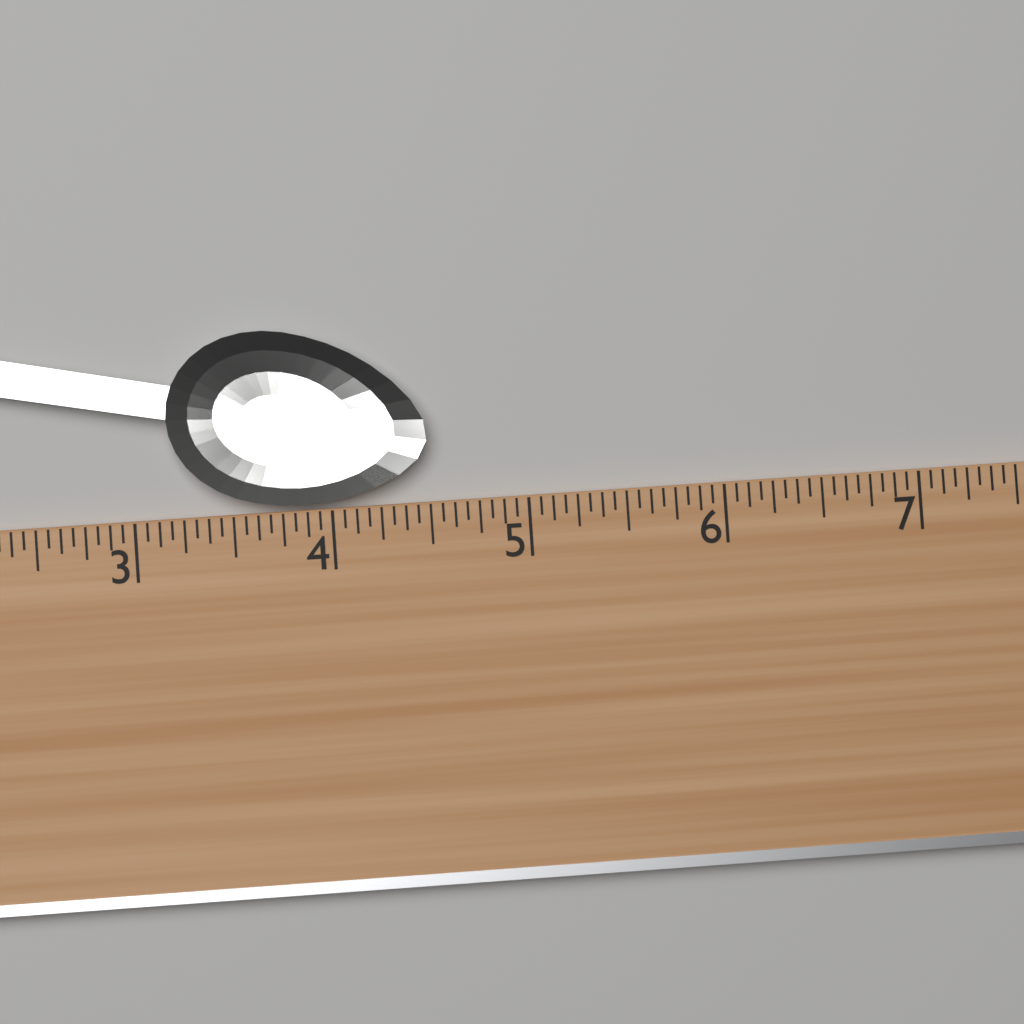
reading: 4.5000 (no unit)
